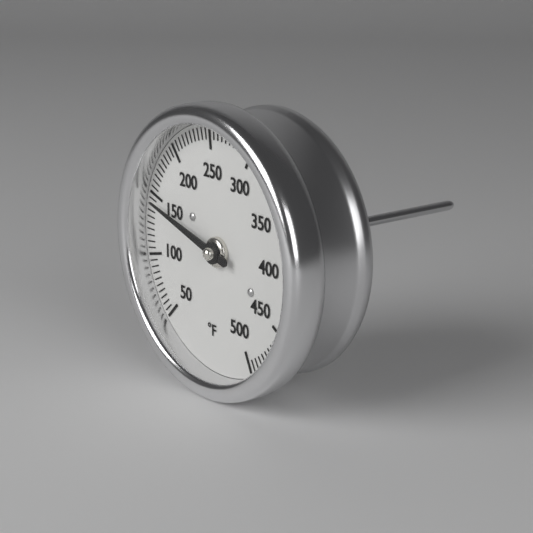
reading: 145 °F
